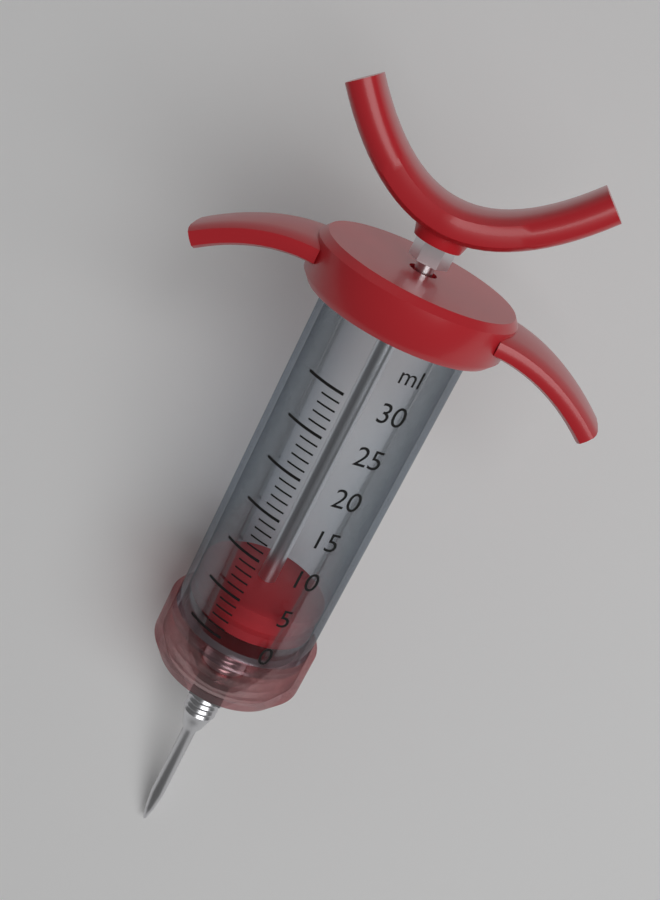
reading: 0 ml
